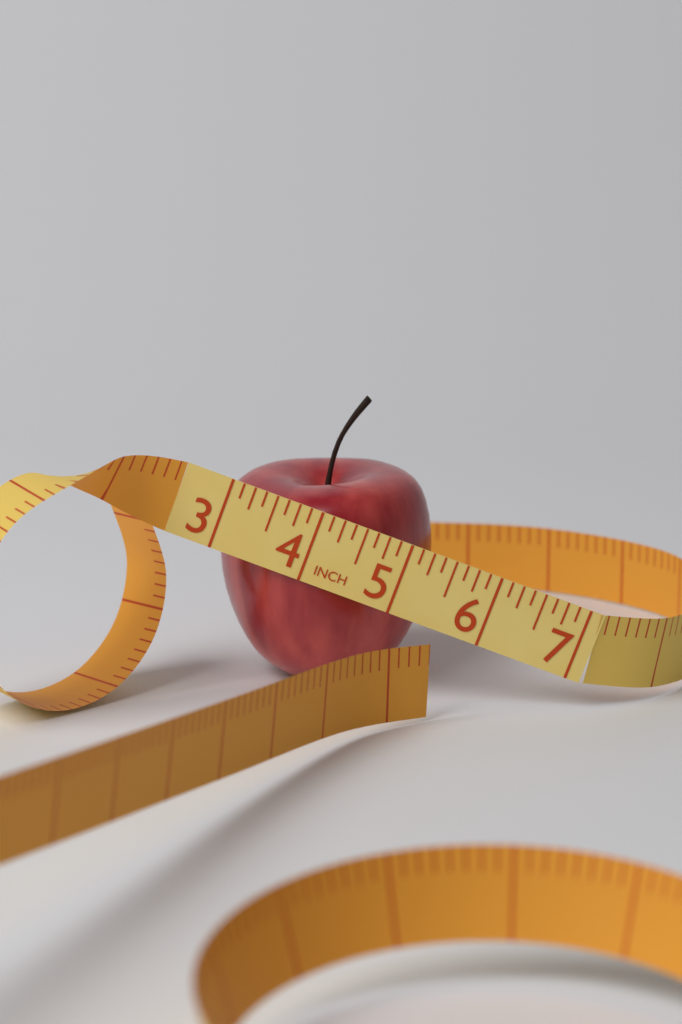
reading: 5.375 in
